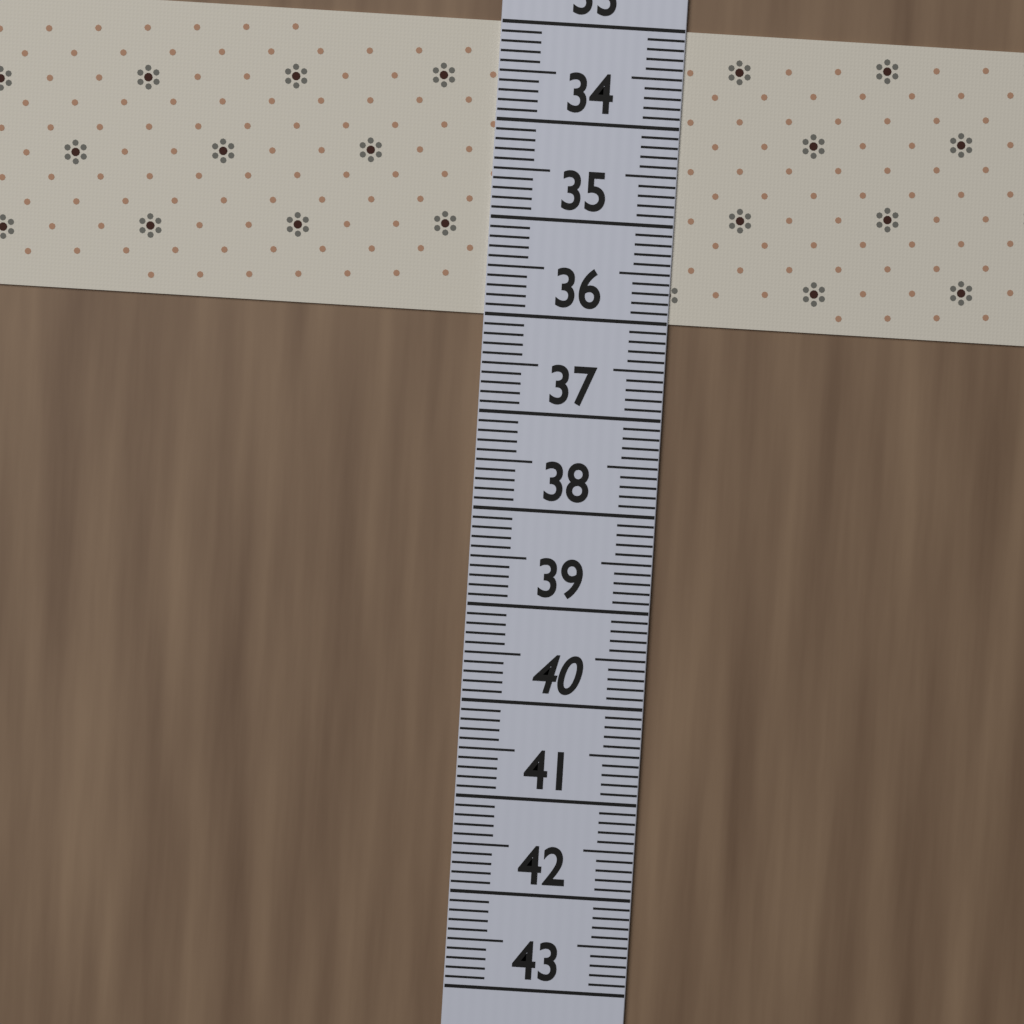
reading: 36.0 (no unit)
